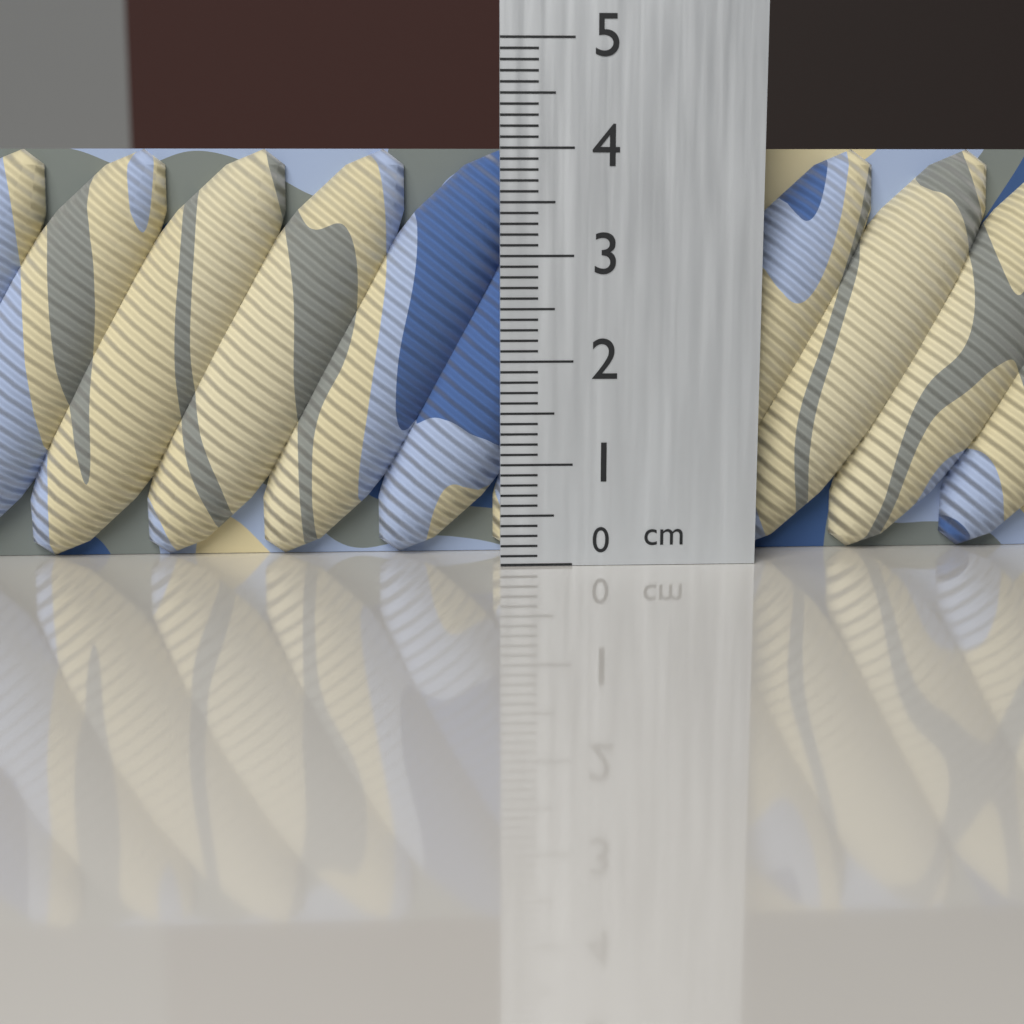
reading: 4.0 cm
